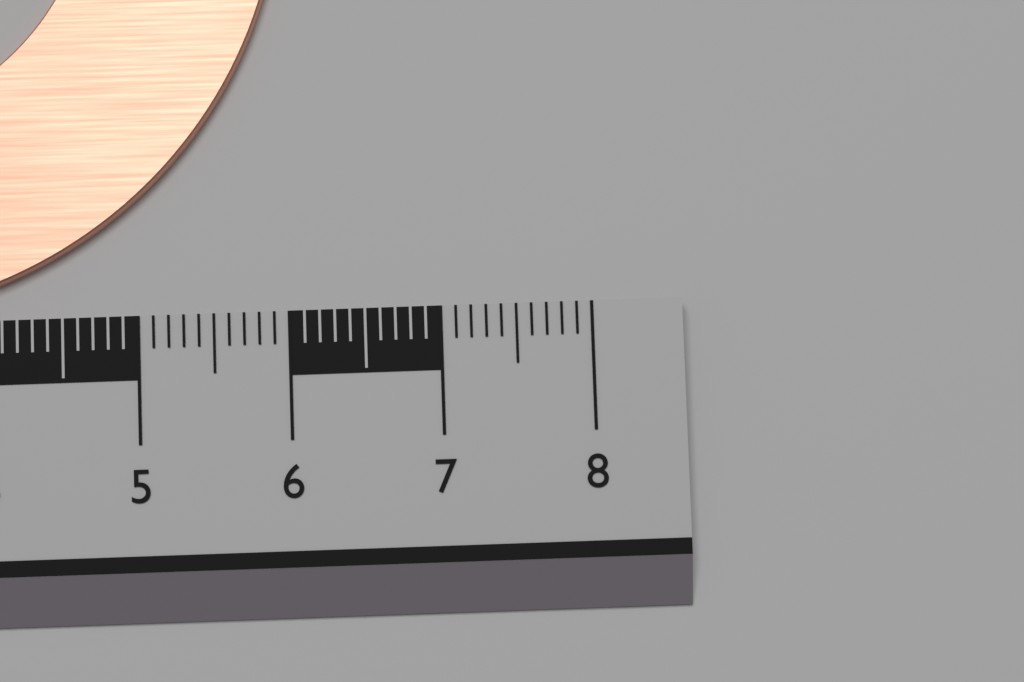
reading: 6.0 cm
